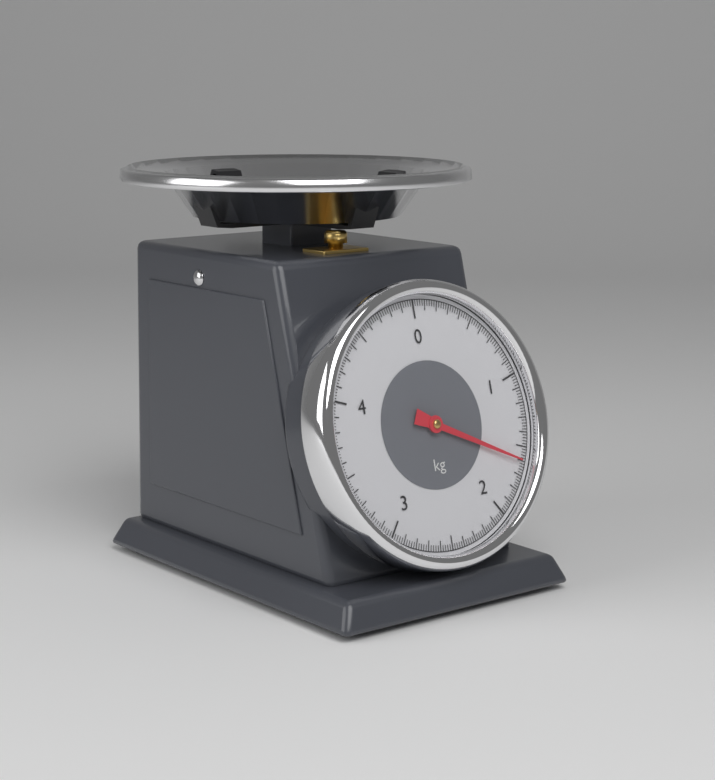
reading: 1.60 kg
